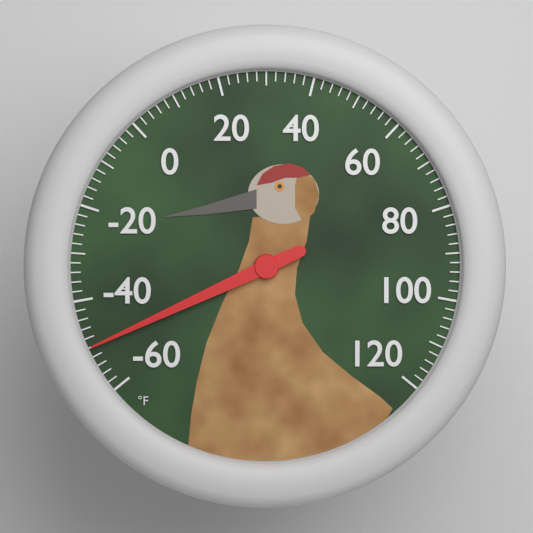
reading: -50 °F
